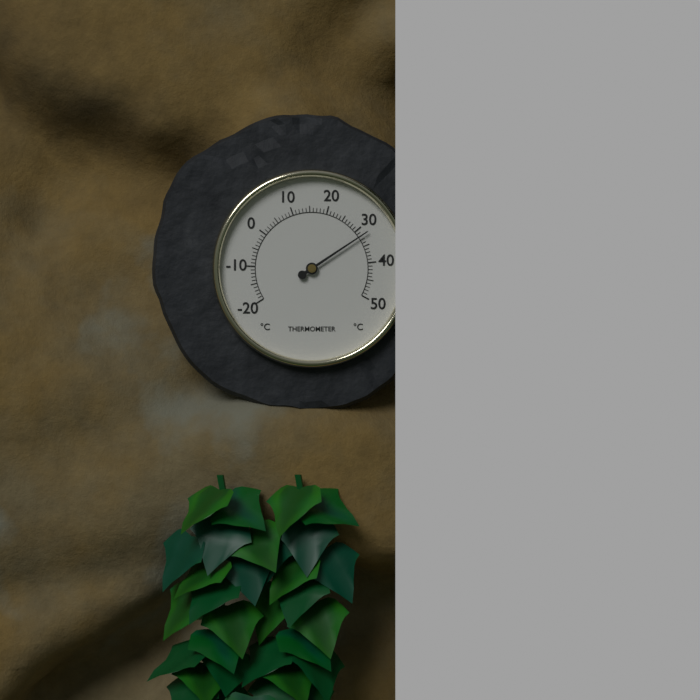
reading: 32 °C
